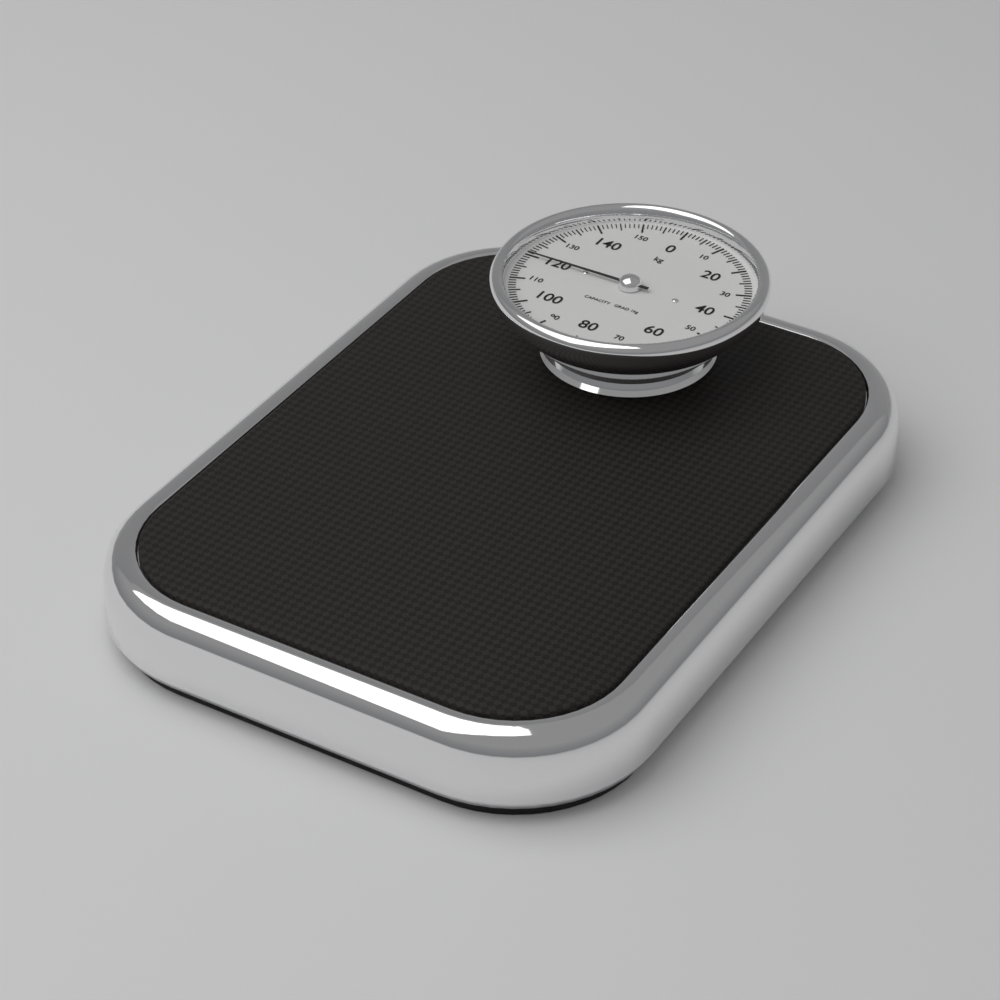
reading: 120 kg
